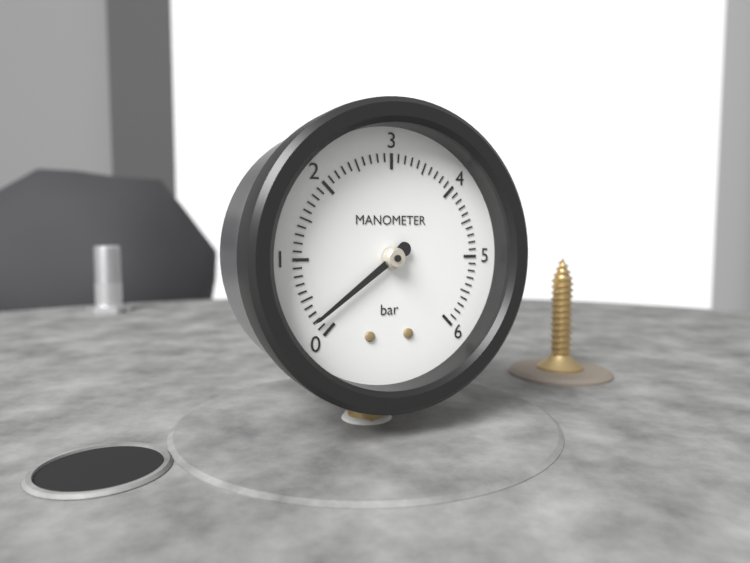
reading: 0.2 bar
